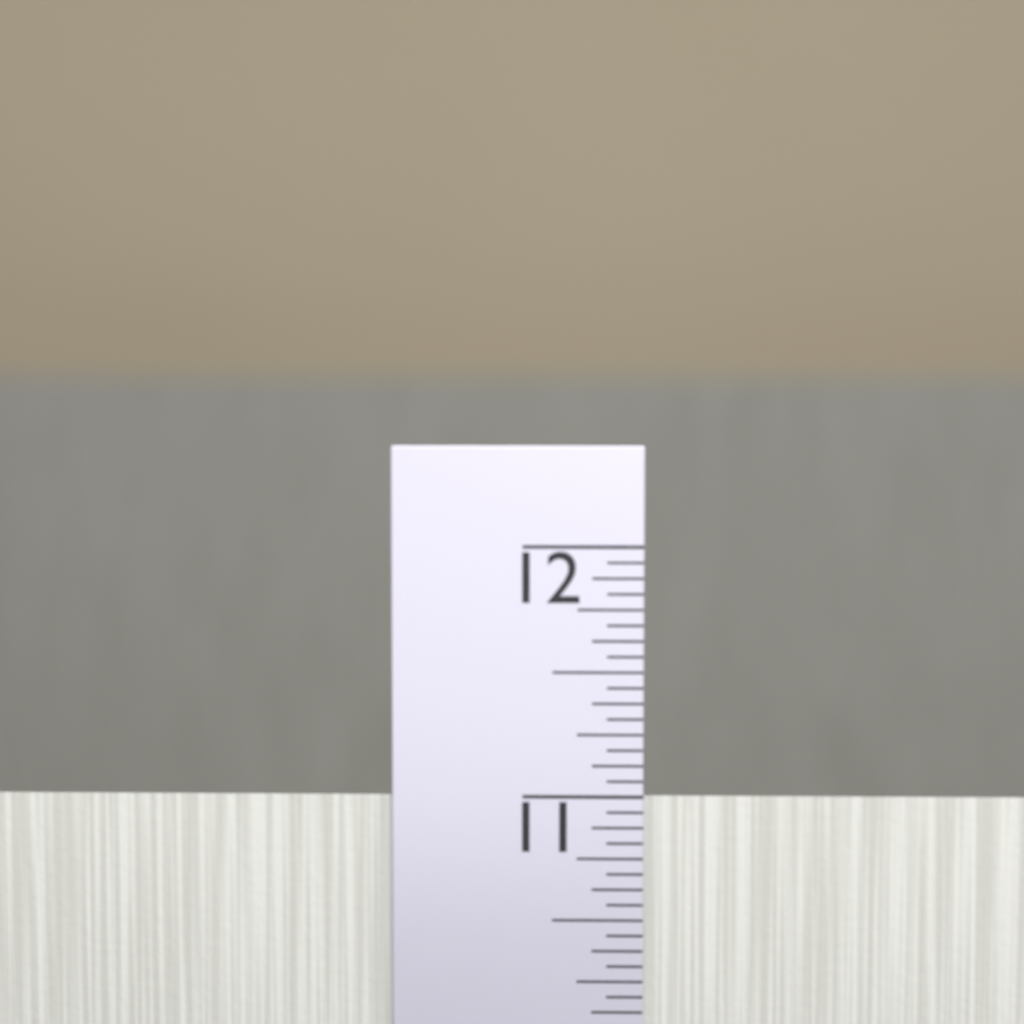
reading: 11.0000 in
